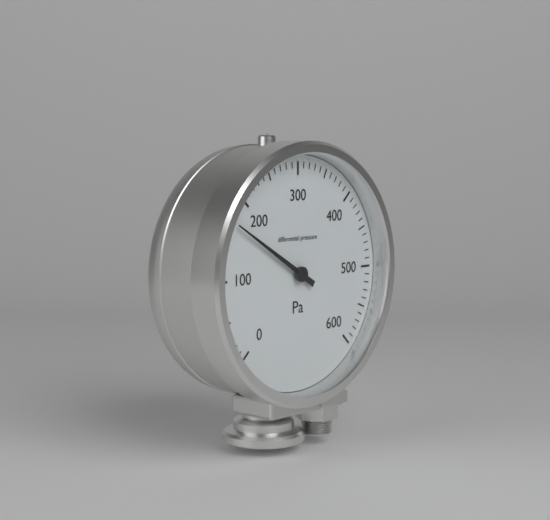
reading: 170 Pa
